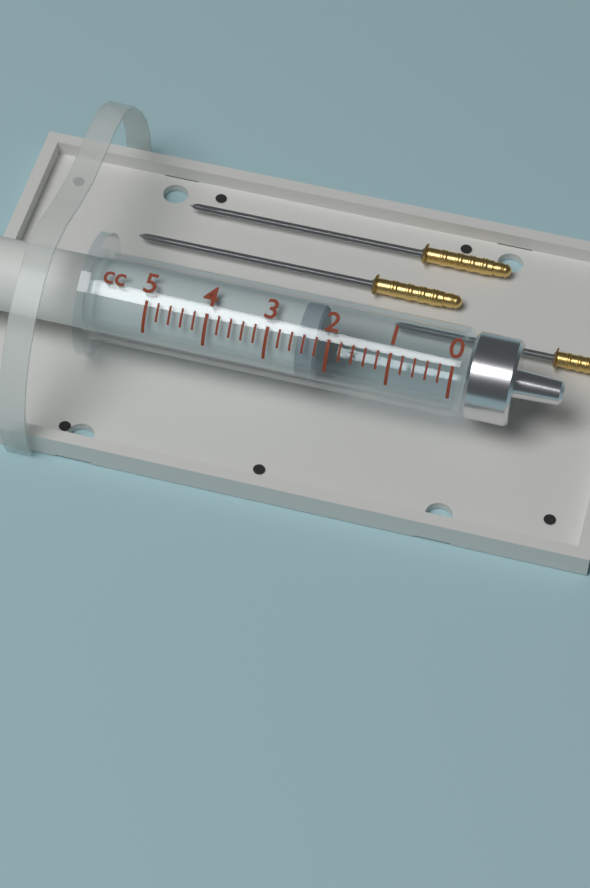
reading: 2.2 cc
